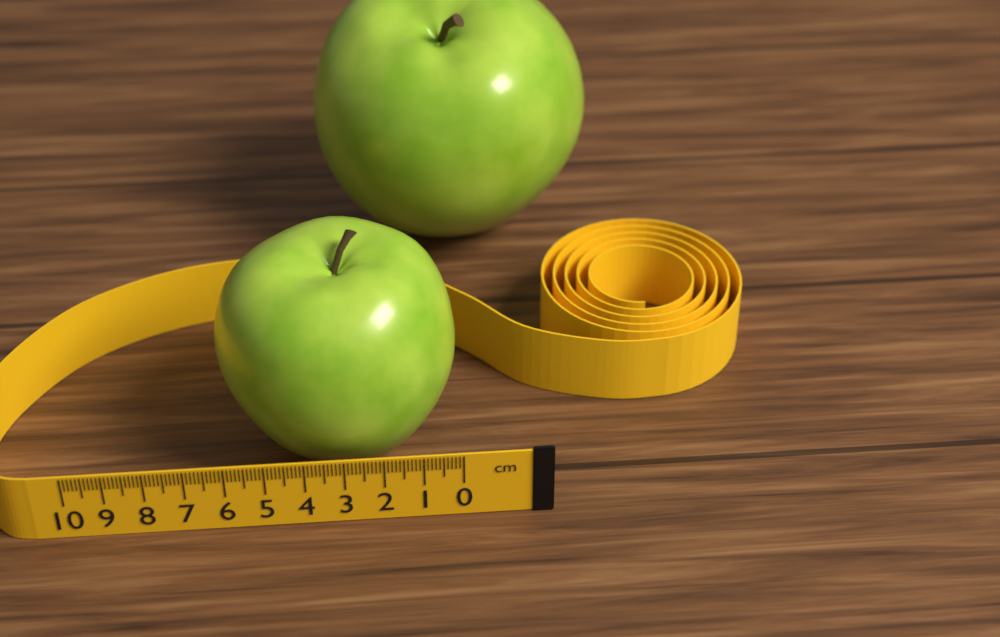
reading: 6.2 cm
